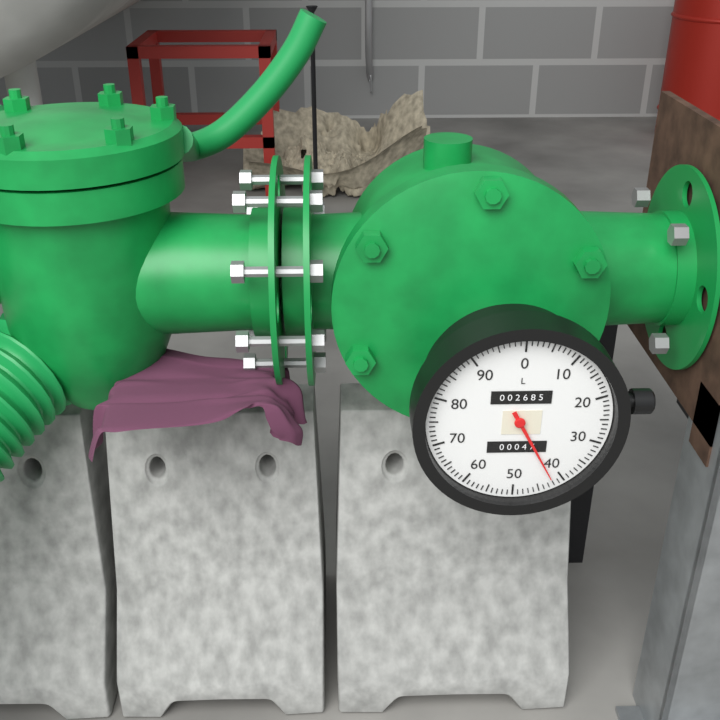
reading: 42 L
